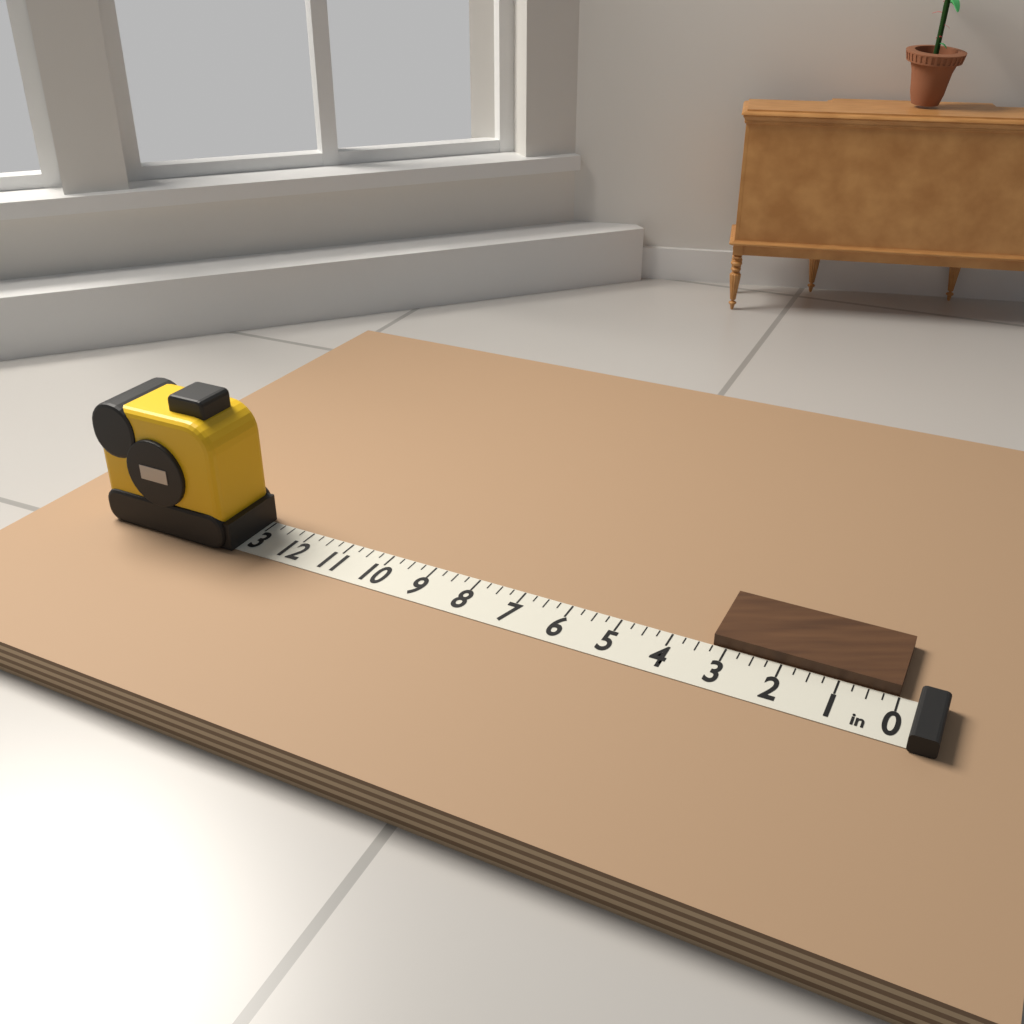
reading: 3.25 in
